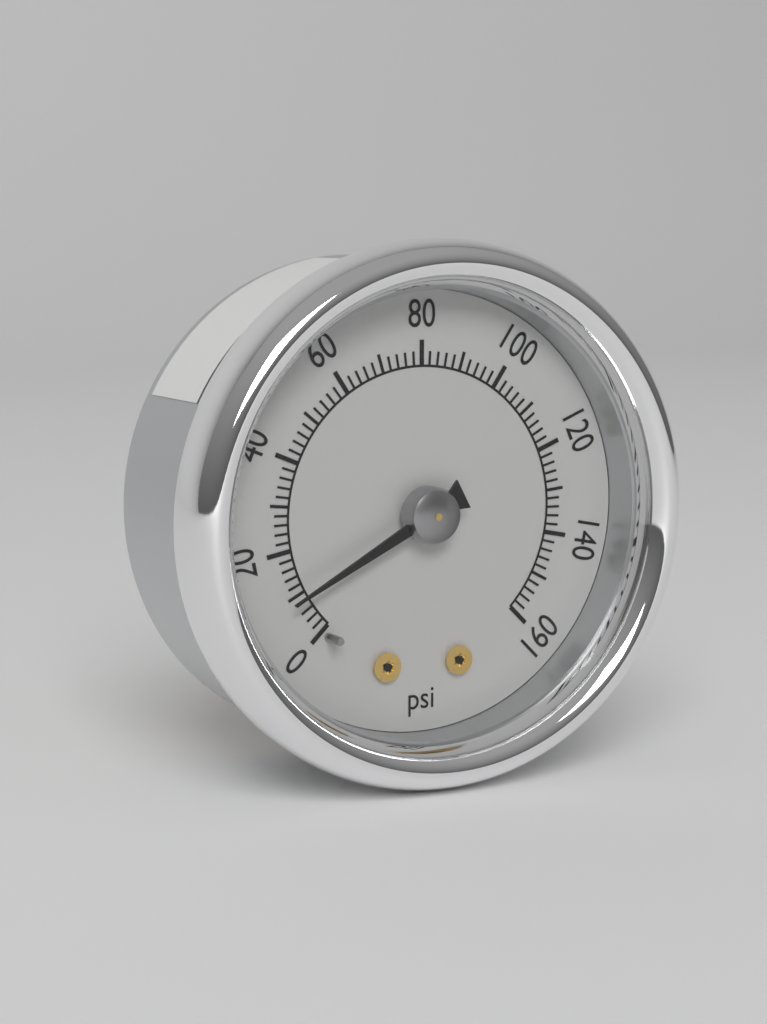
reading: 10 psi
